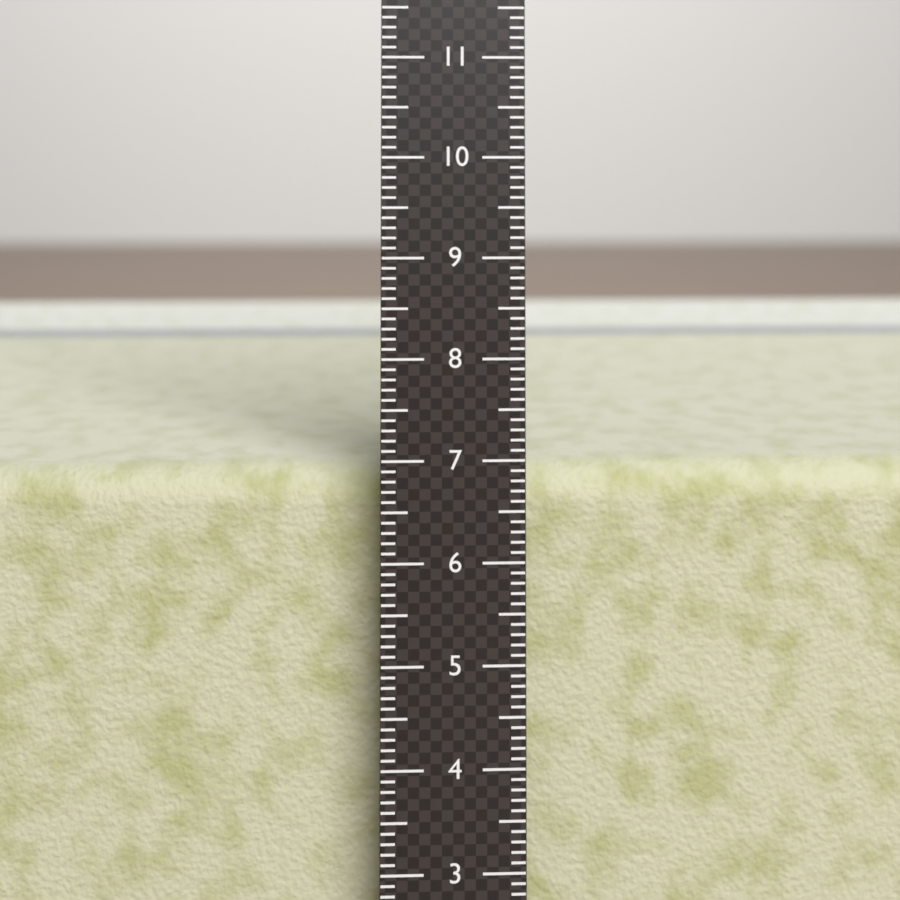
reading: 6.8 cm
